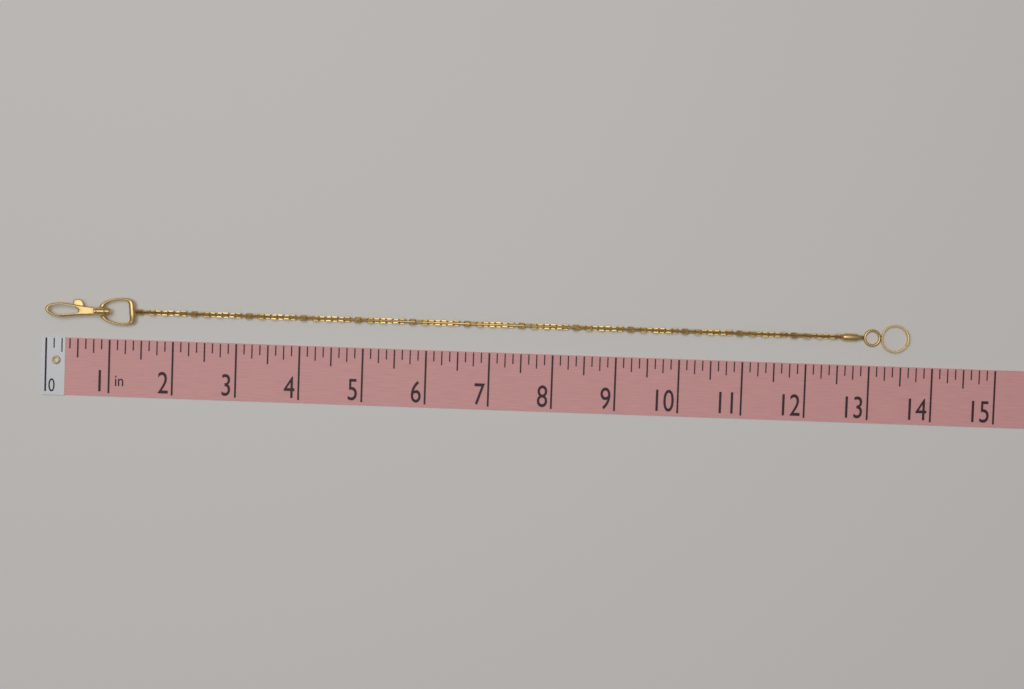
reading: 13.625 in
